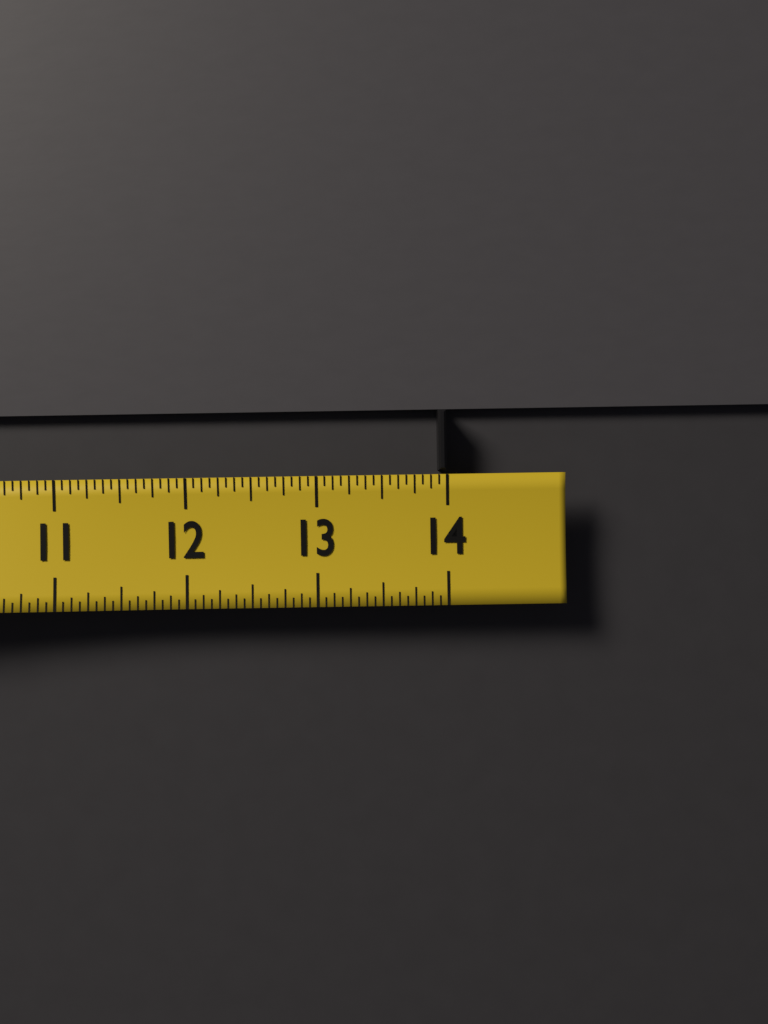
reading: 13.9375 (no unit)
